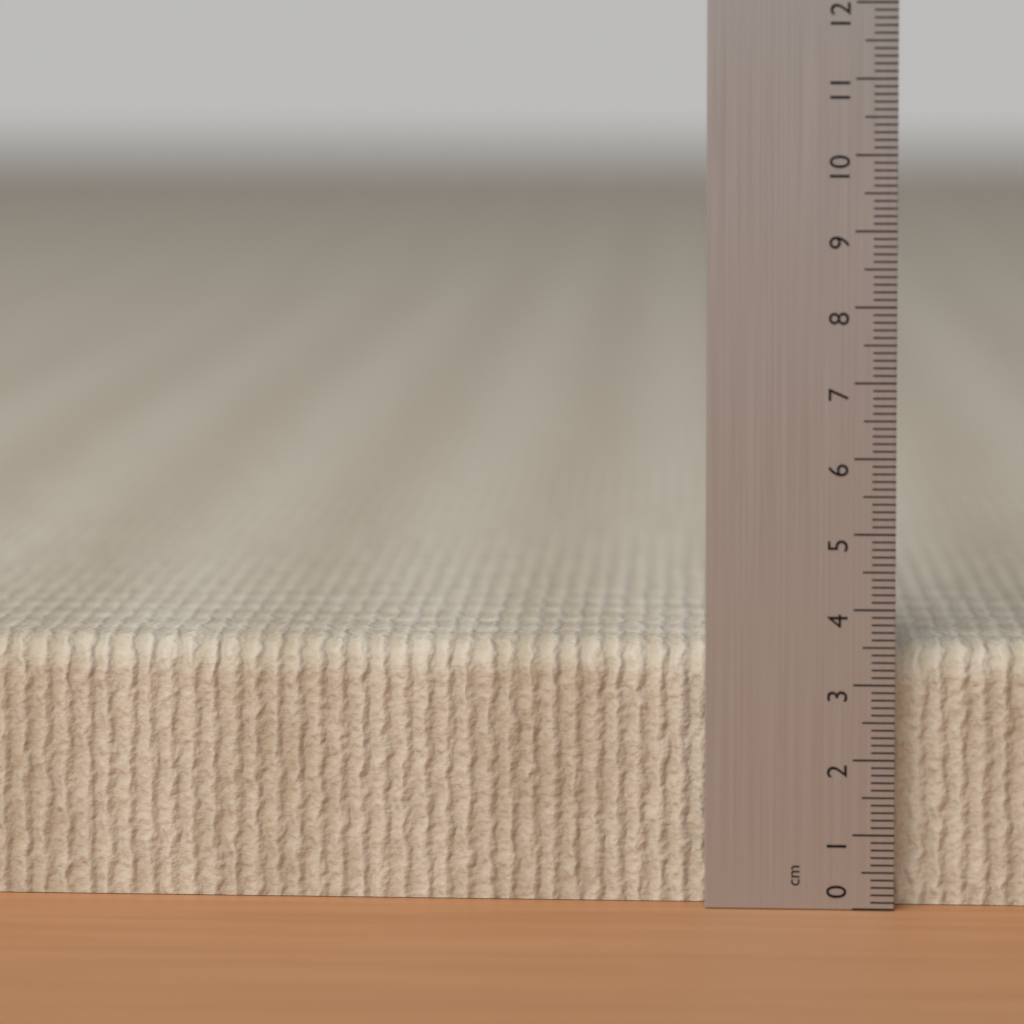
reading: 3.5 cm
